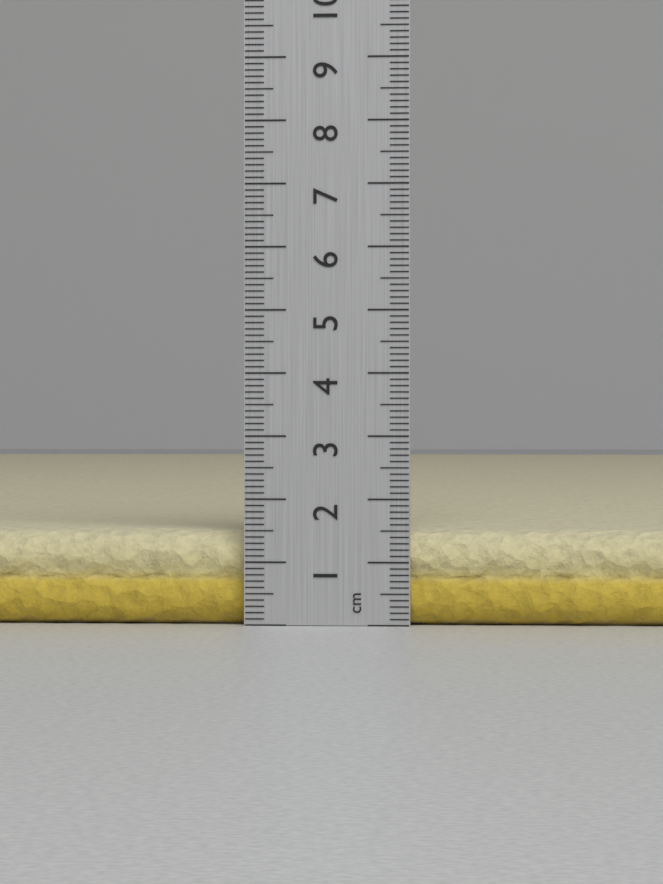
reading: 1.5 cm
